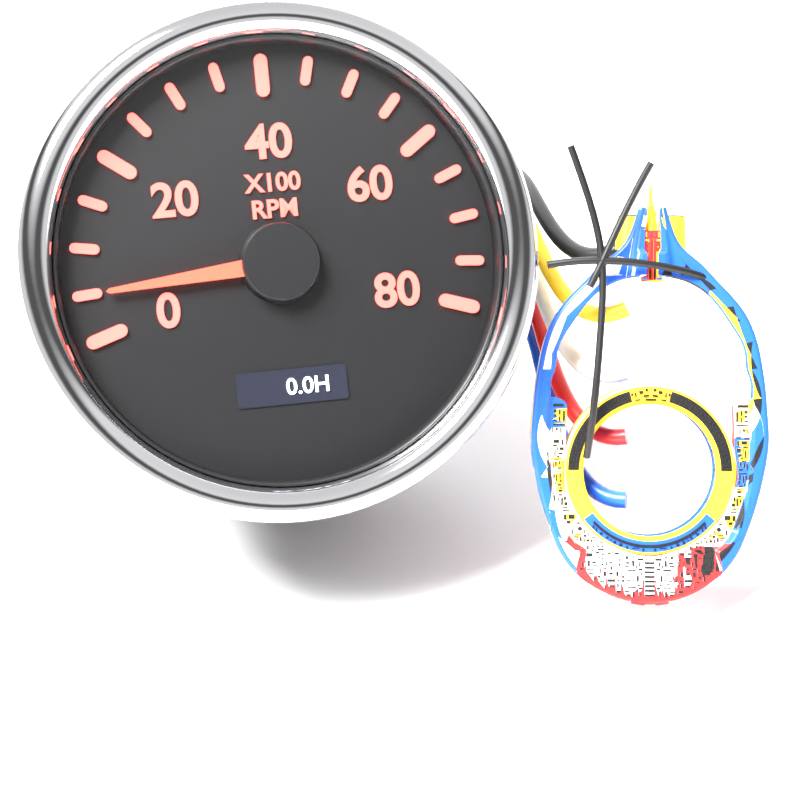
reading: 500 RPM
